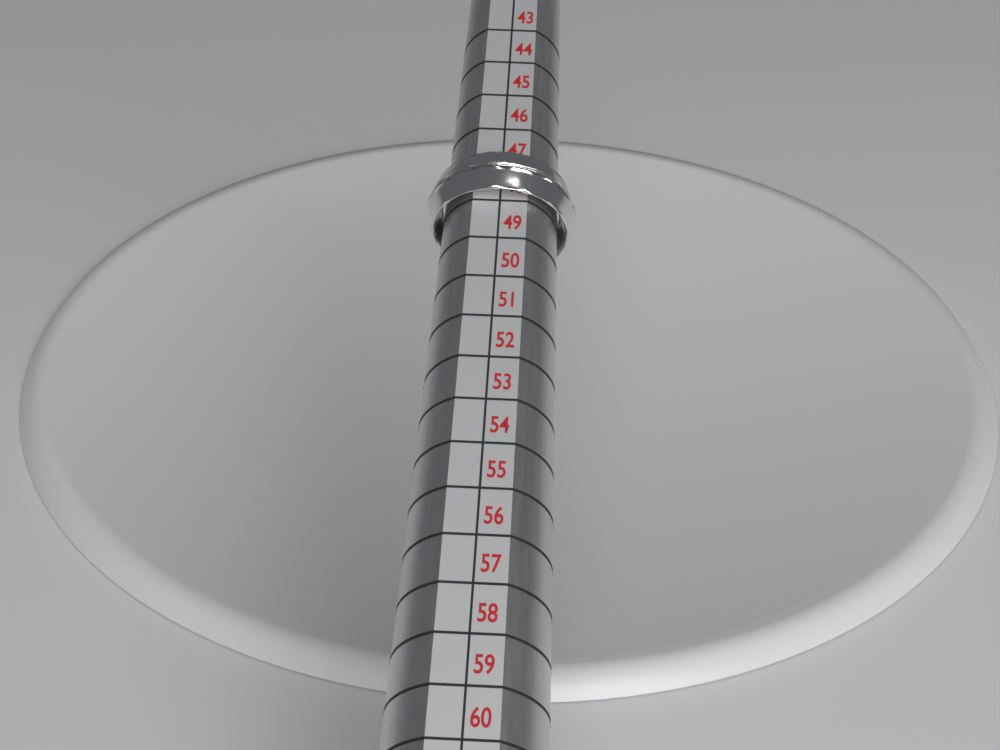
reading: 48 (no unit)
